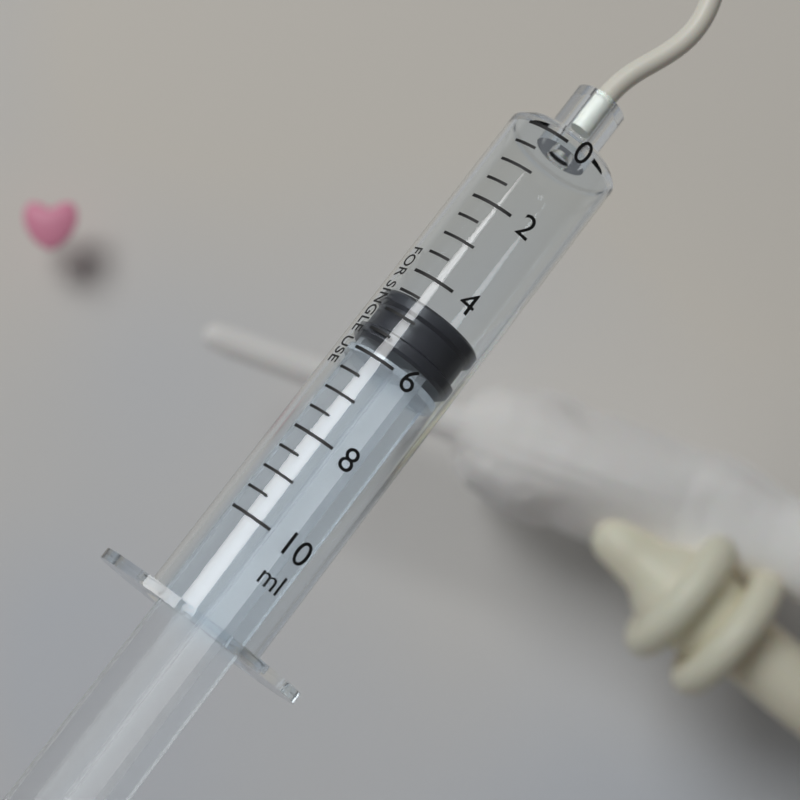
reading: 4.5 ml
